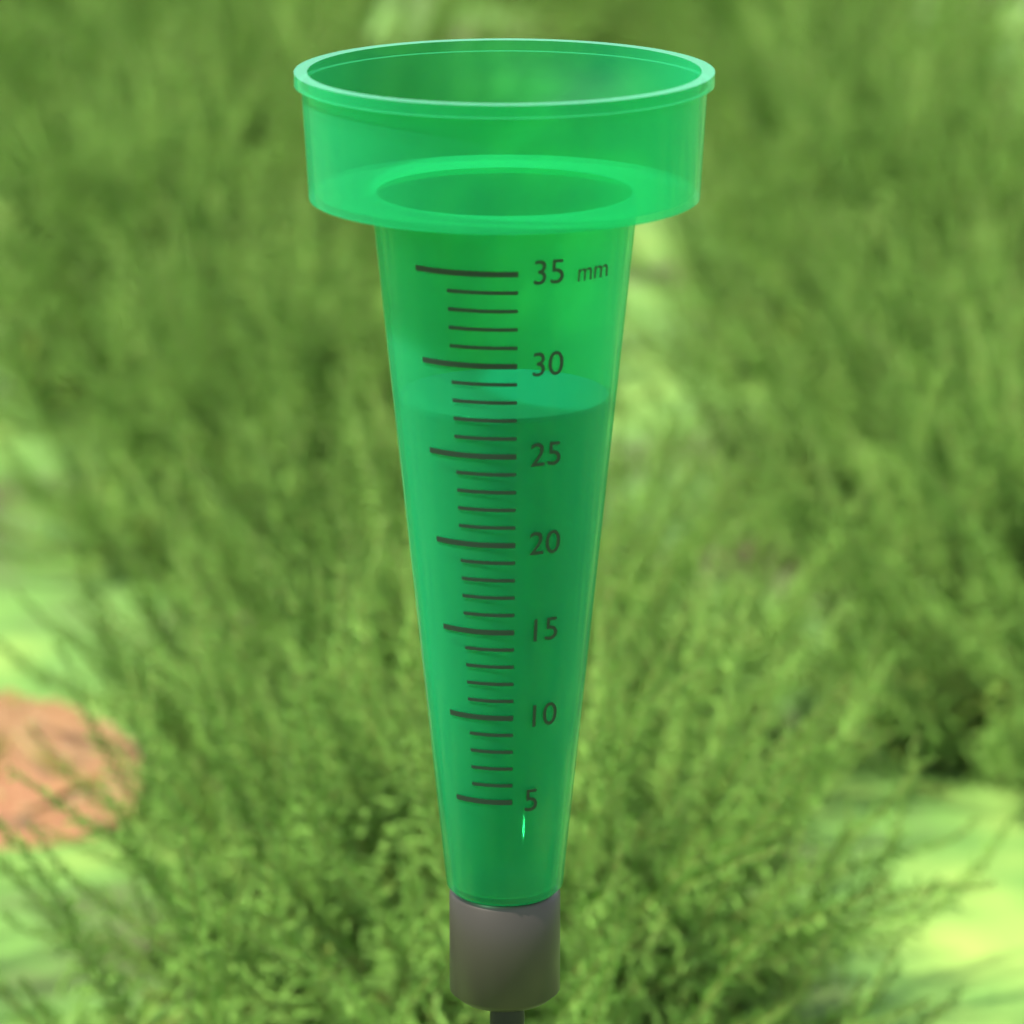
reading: 27 mm
